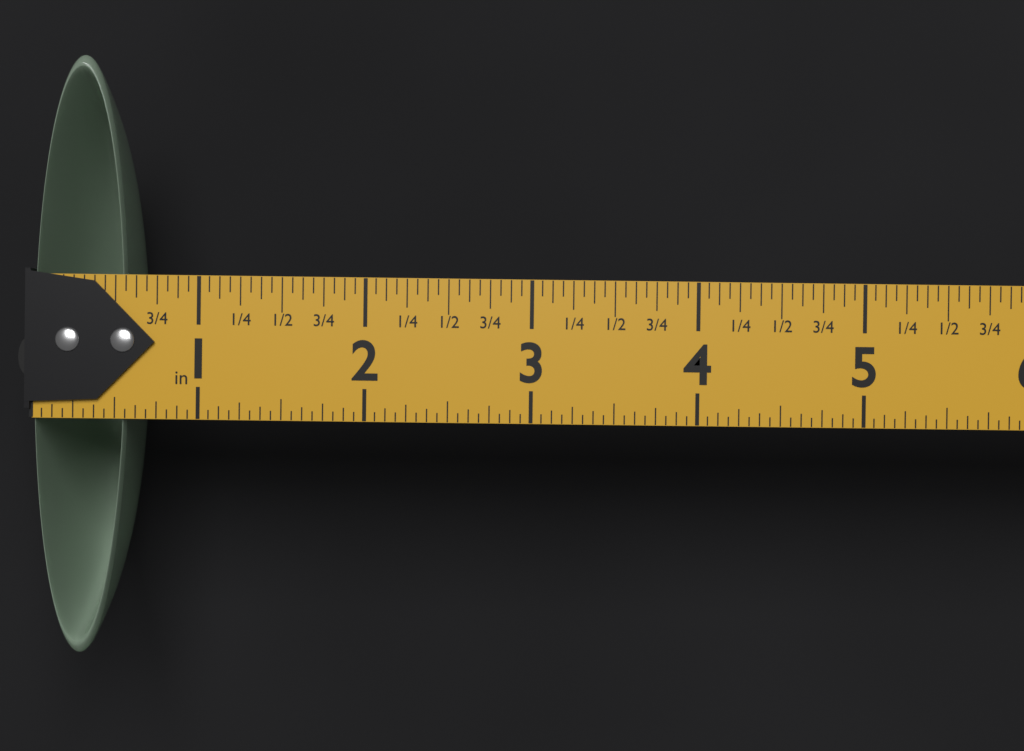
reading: 0.5625 in
